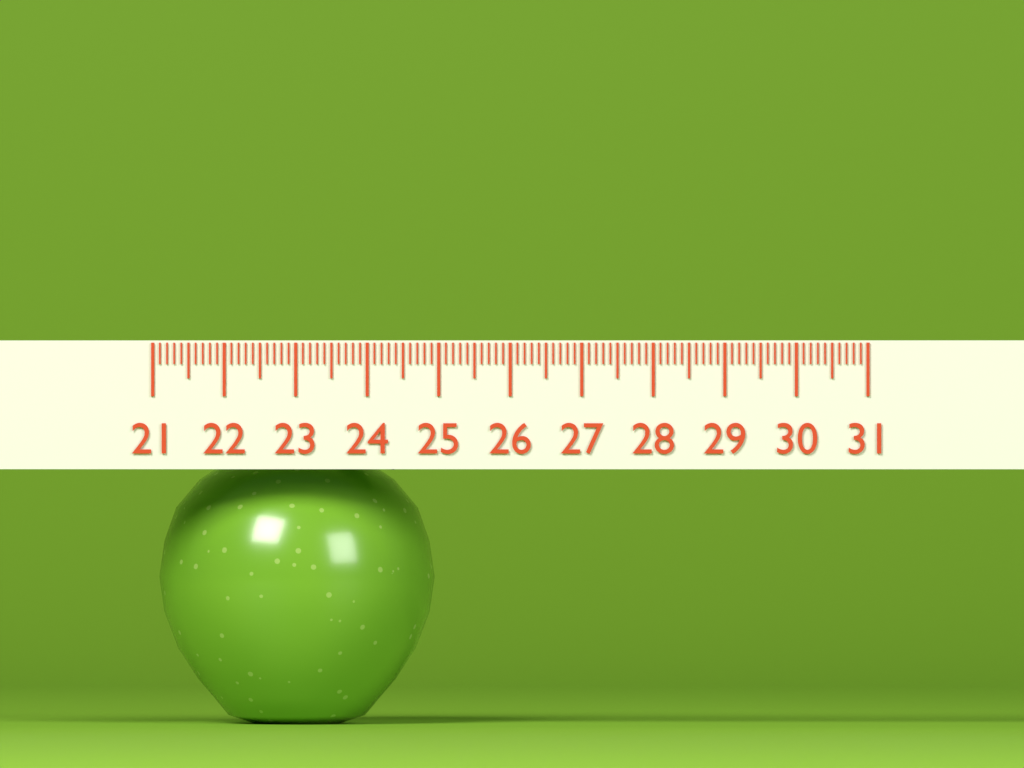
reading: 24.9 (no unit)
